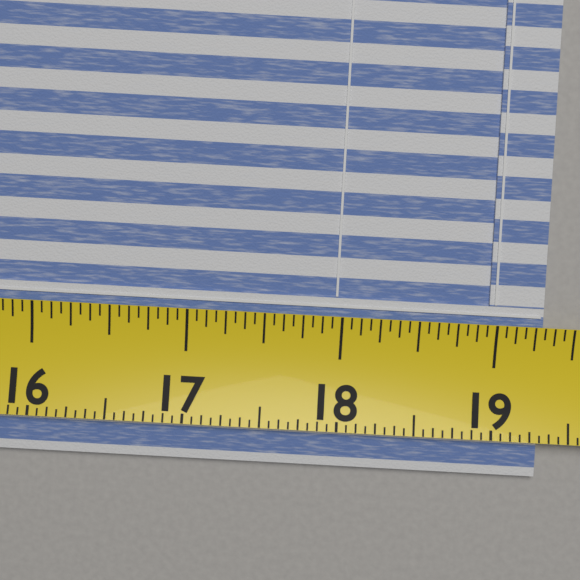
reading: 19.3125 (no unit)
